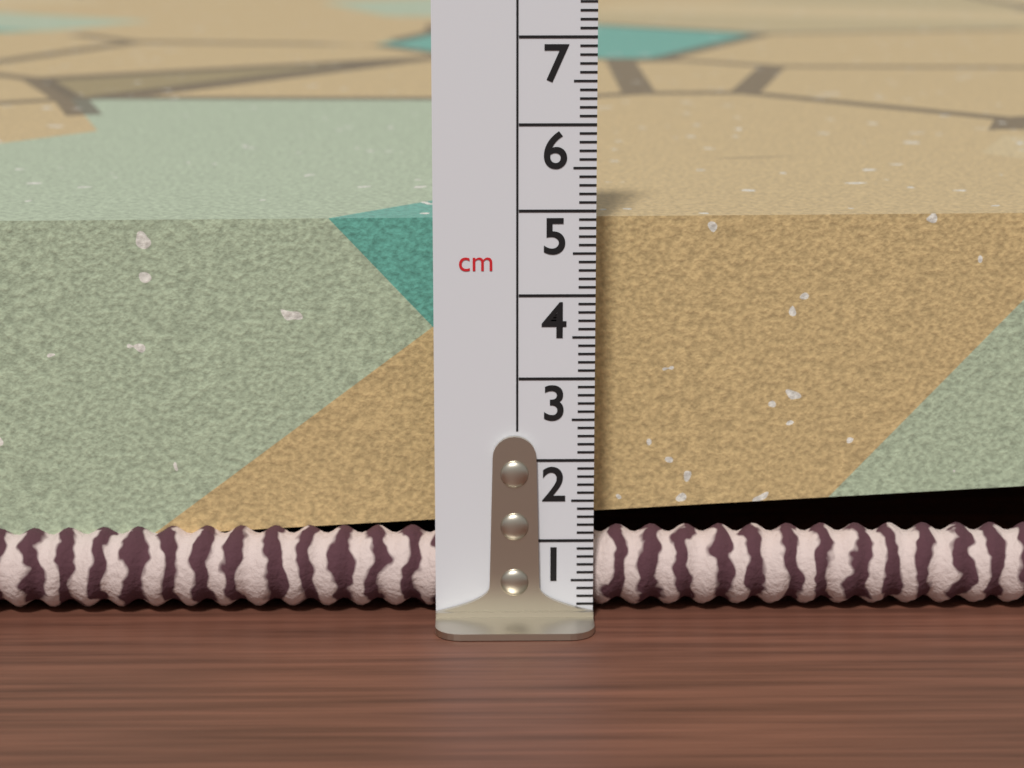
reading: 4.8 cm
